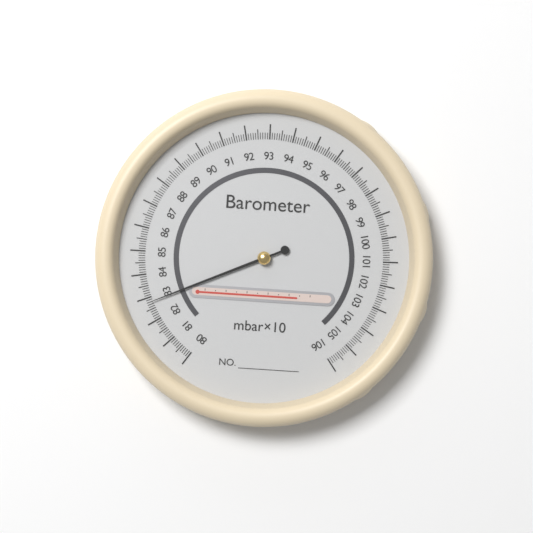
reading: 82.8 mbar×10
